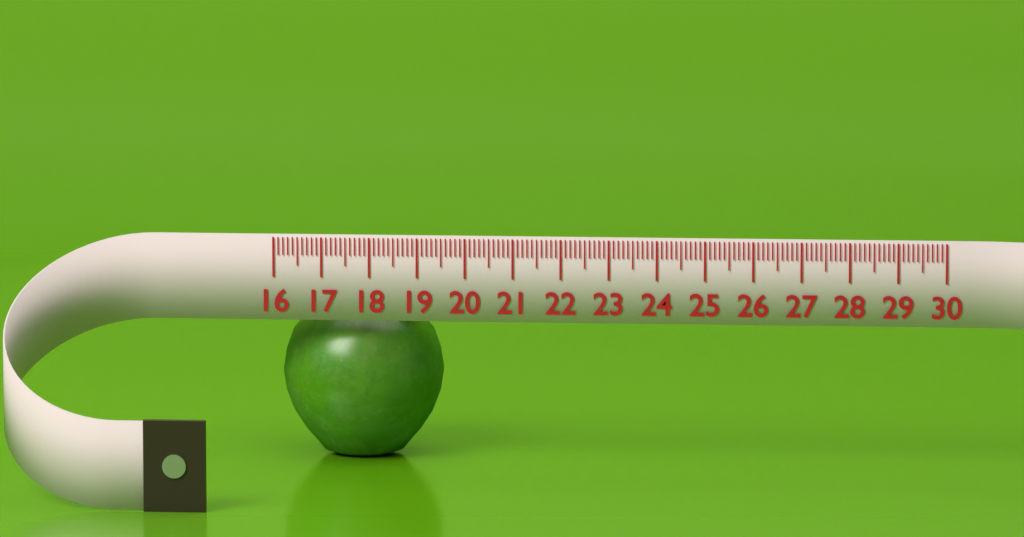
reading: 19.4 (no unit)
